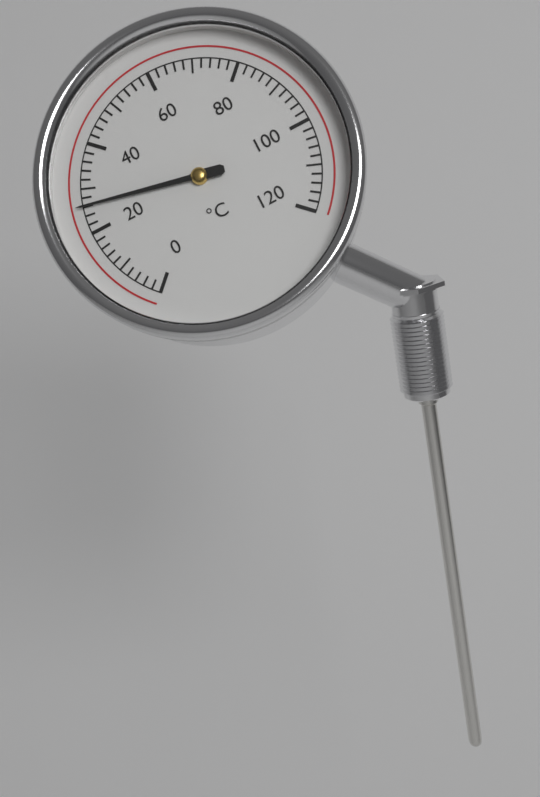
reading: 26 °C
